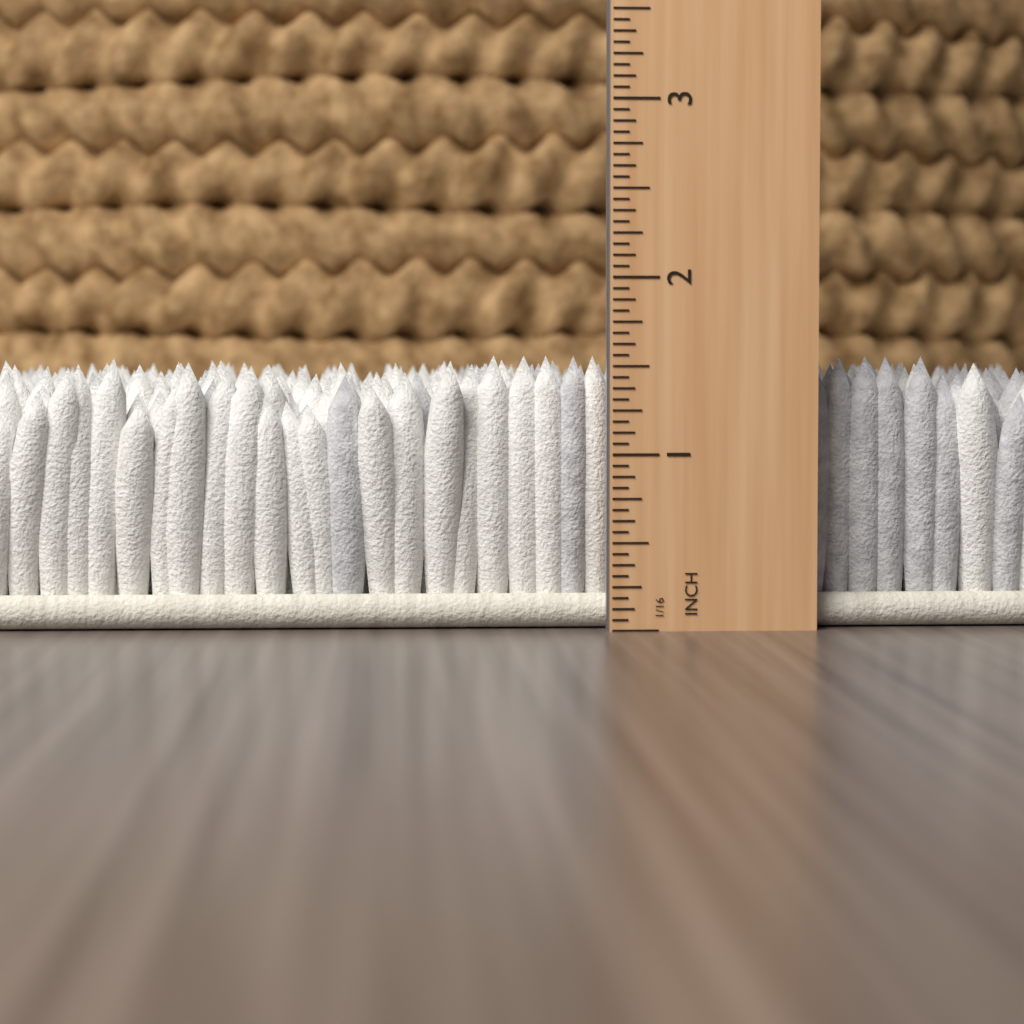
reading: 1.5625 in
